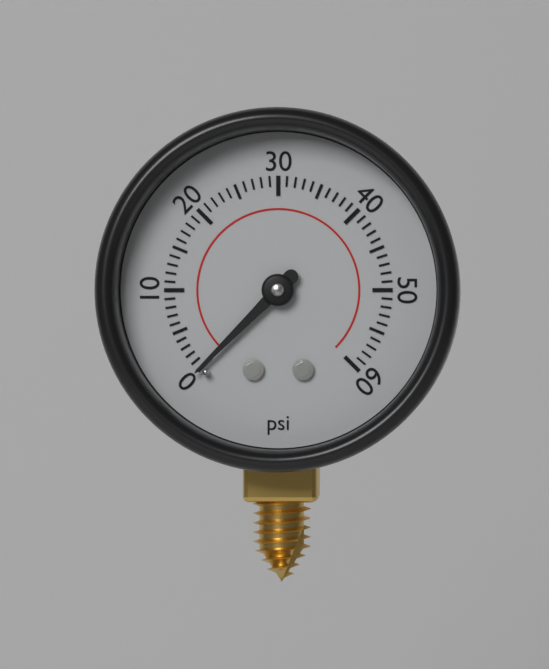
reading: 0 psi
